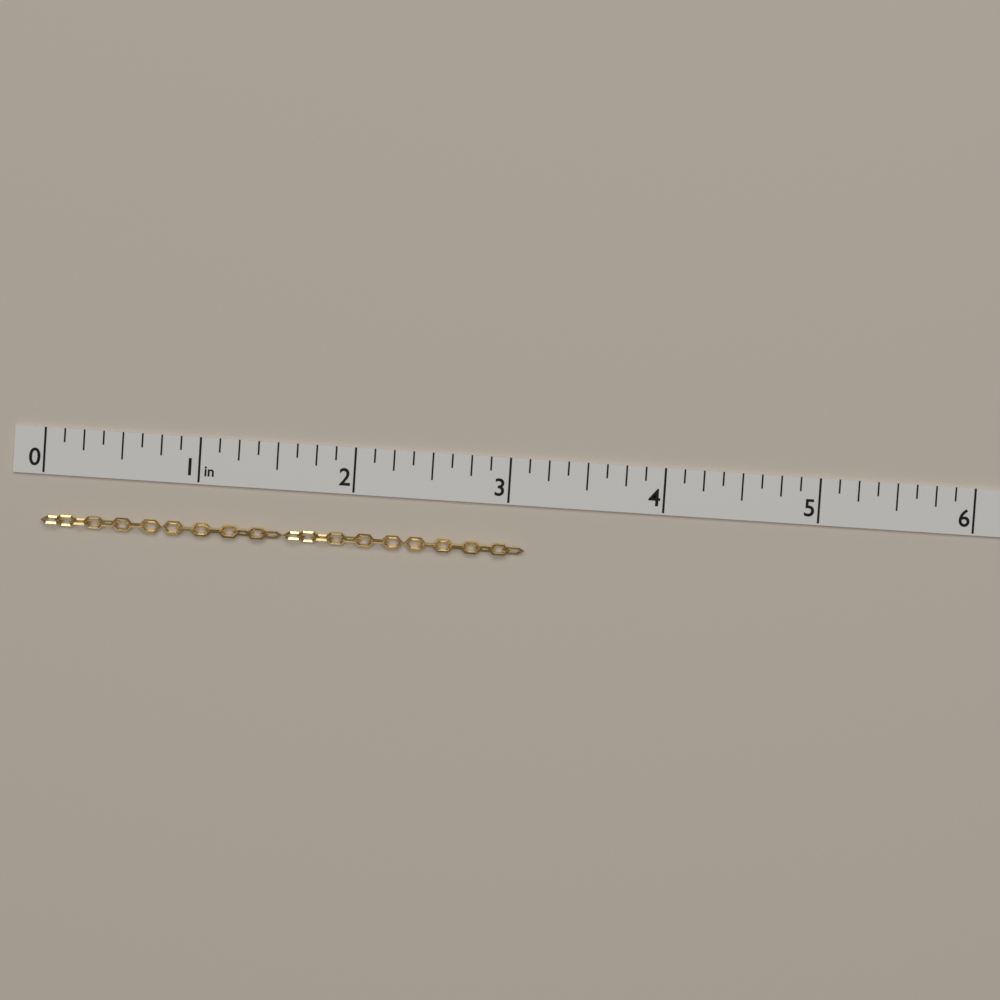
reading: 3.125 in
